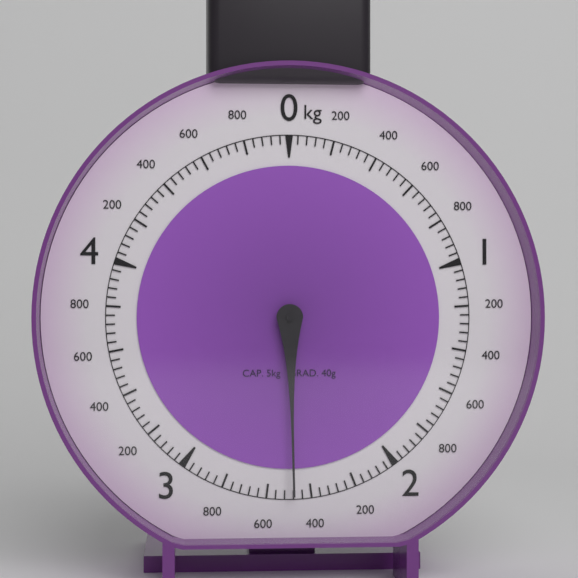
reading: 2.48 kg
